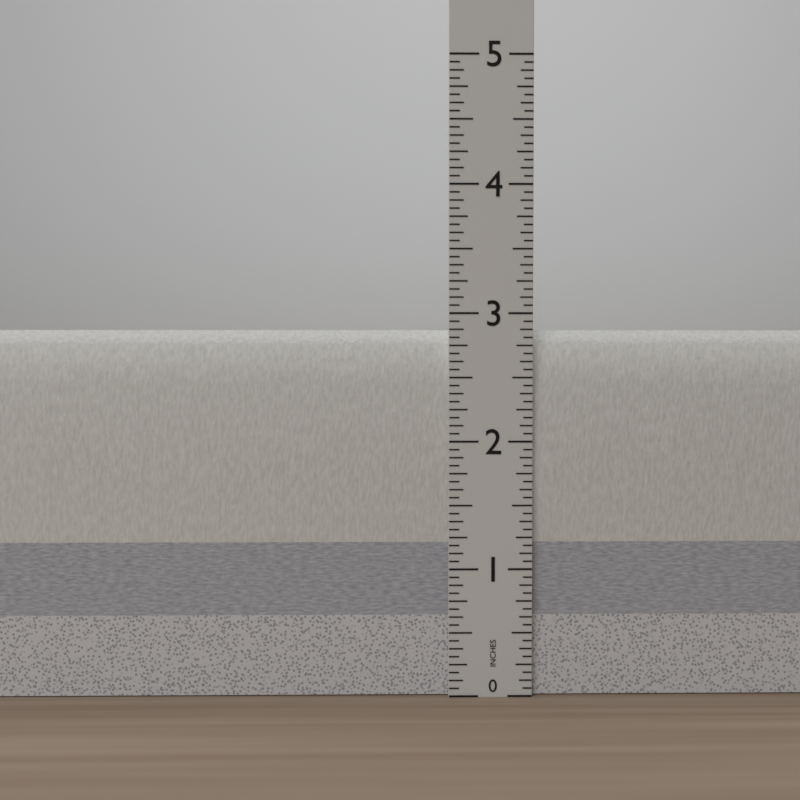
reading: 2.8750 in
